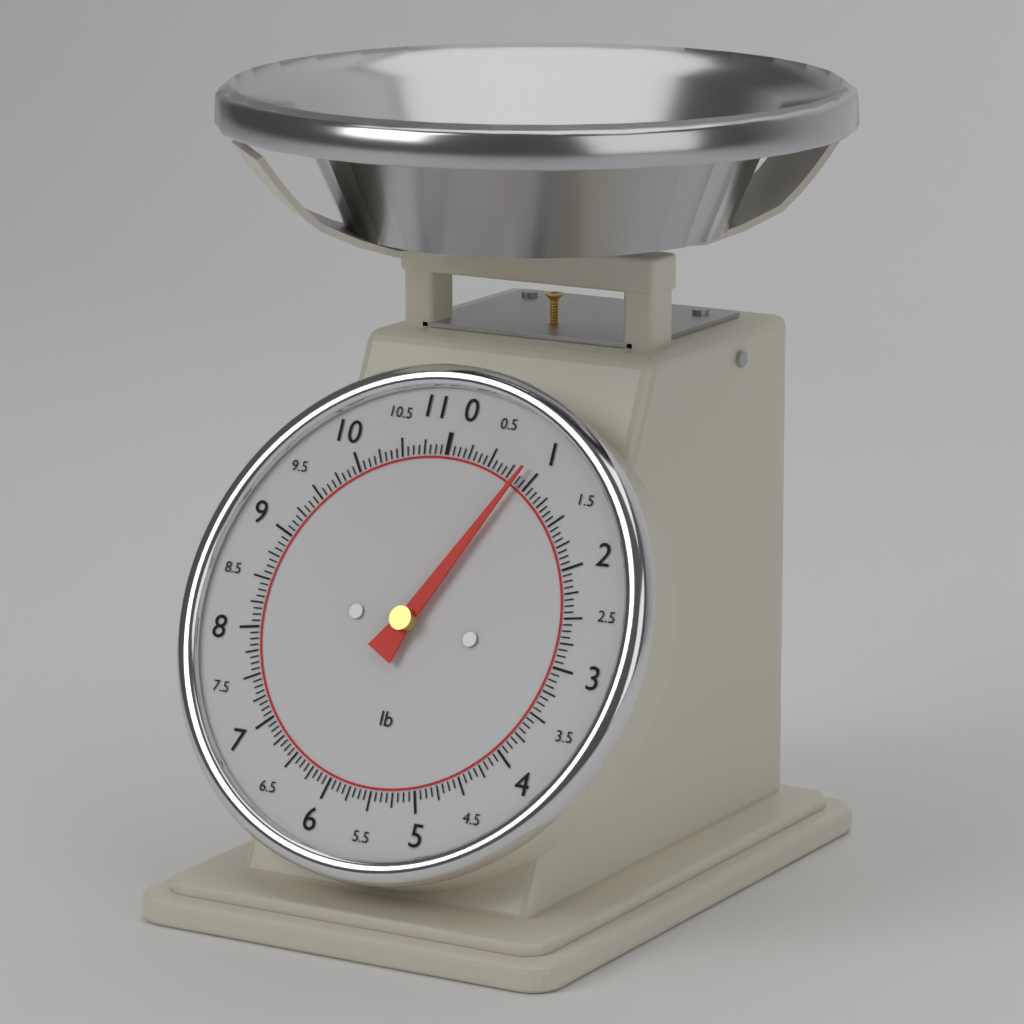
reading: 0.8750 lb
